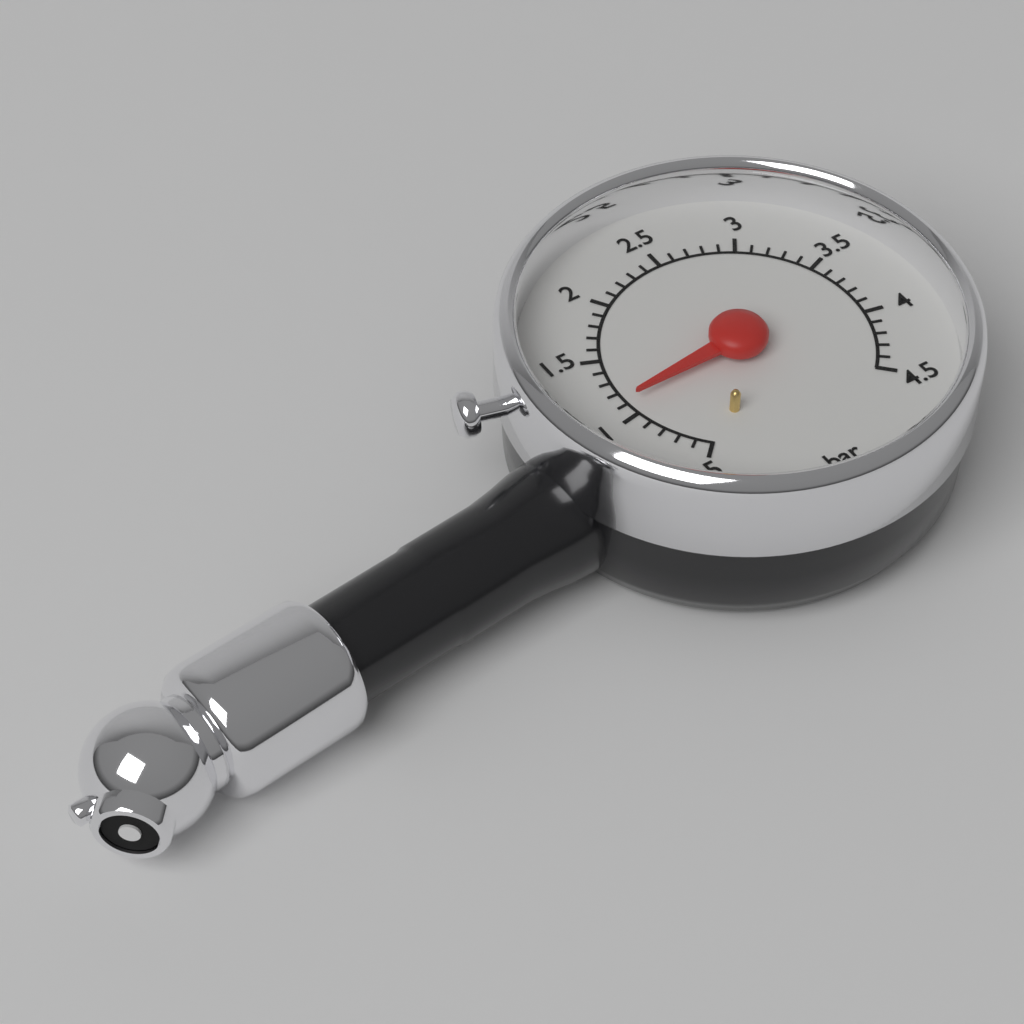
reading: 1.1 bar
